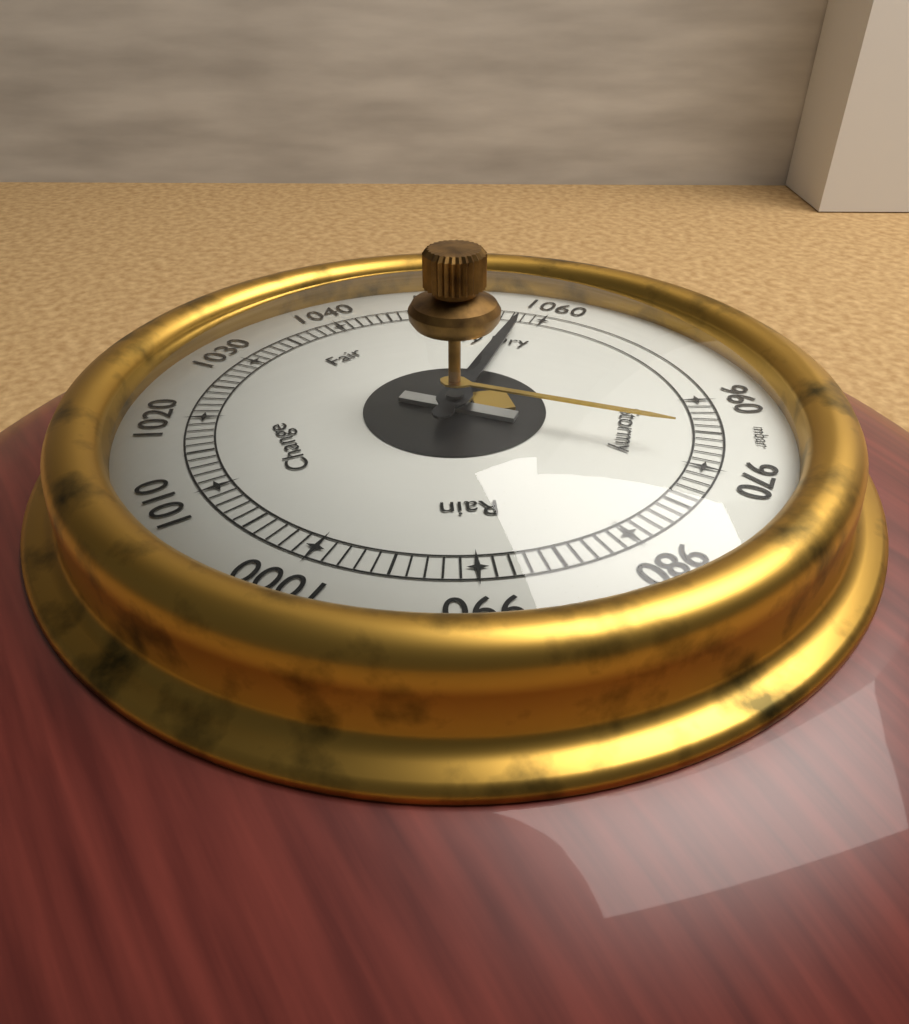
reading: 1058 mbar
